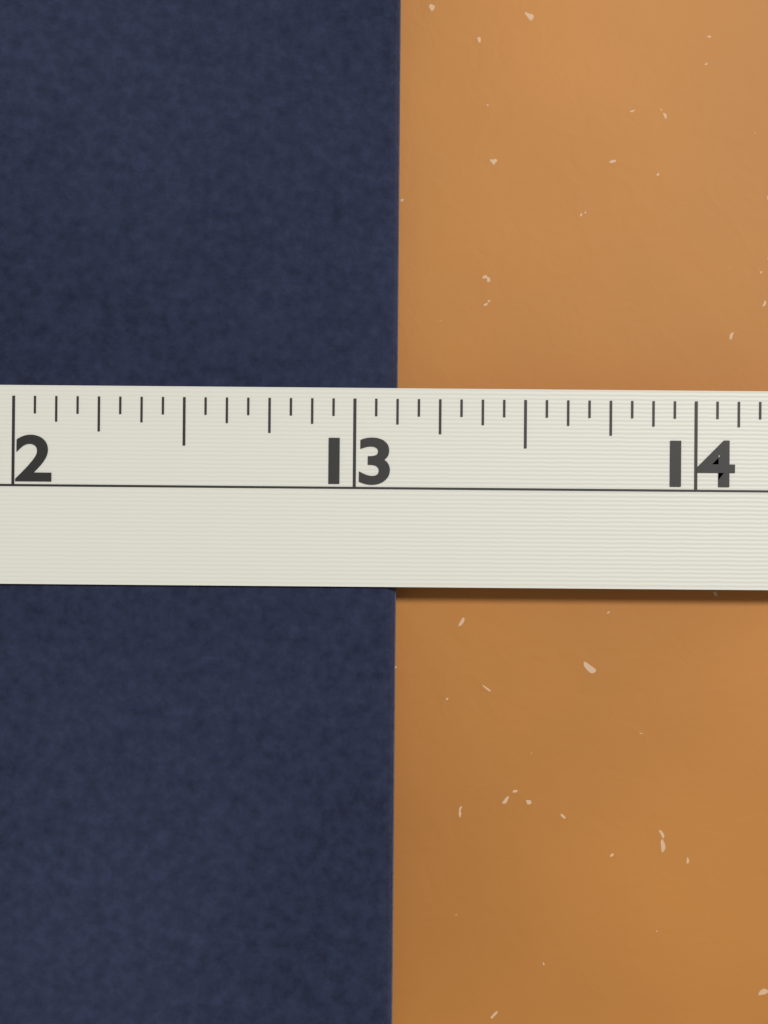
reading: 13.1250 in
